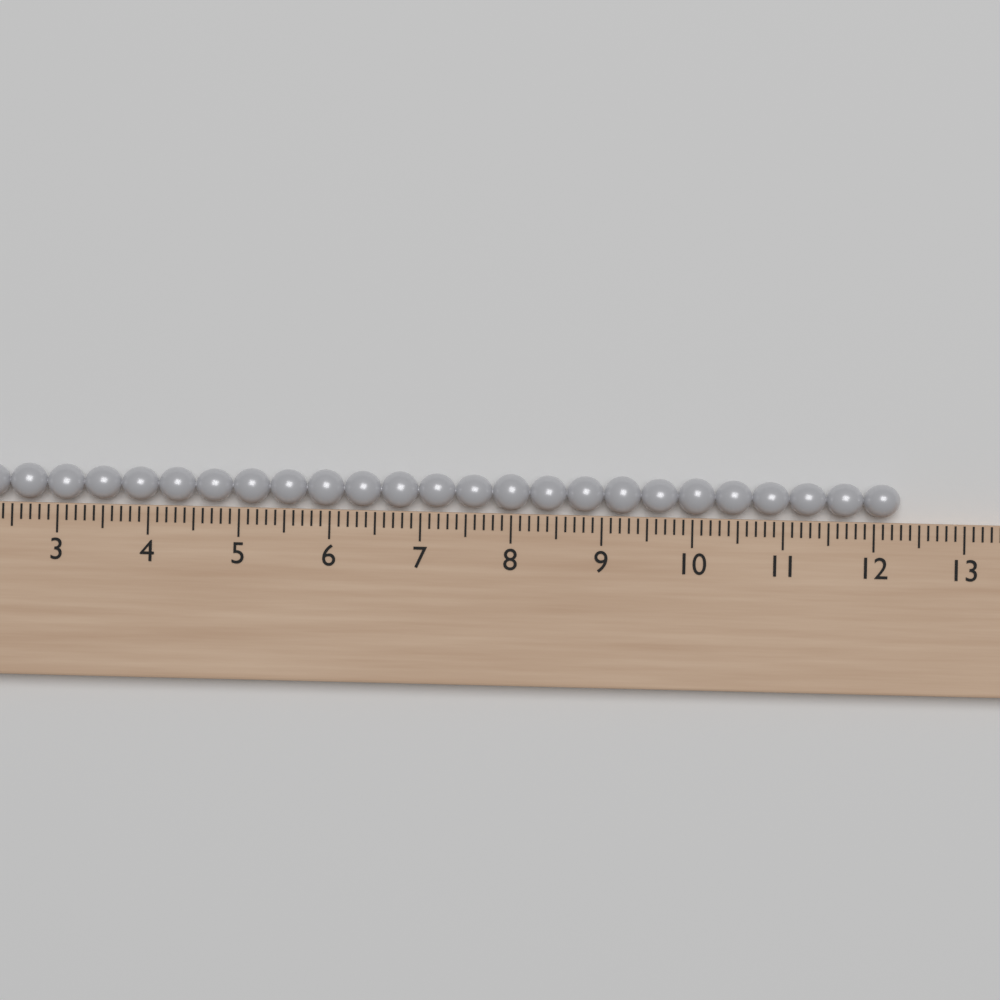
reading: 12.3 (no unit)
